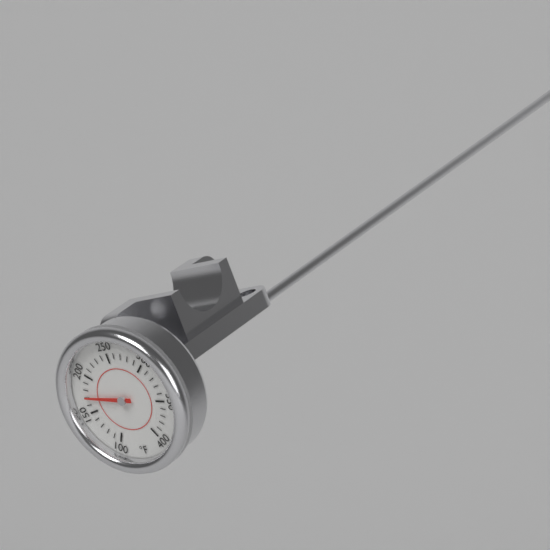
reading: 170 °F
